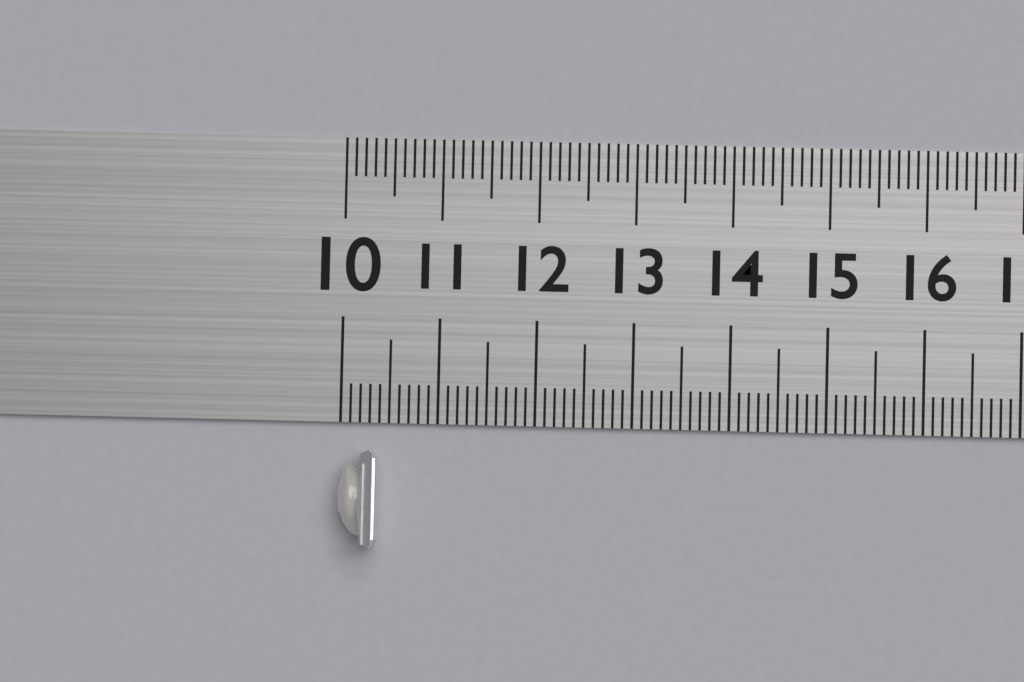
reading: 10.4 (no unit)
